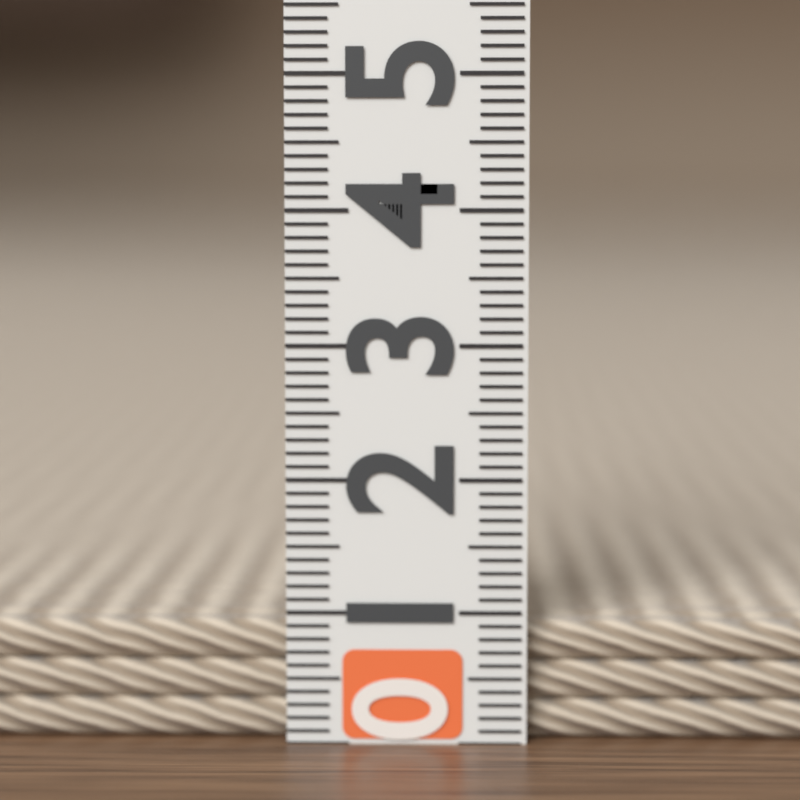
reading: 0.9 (no unit)
